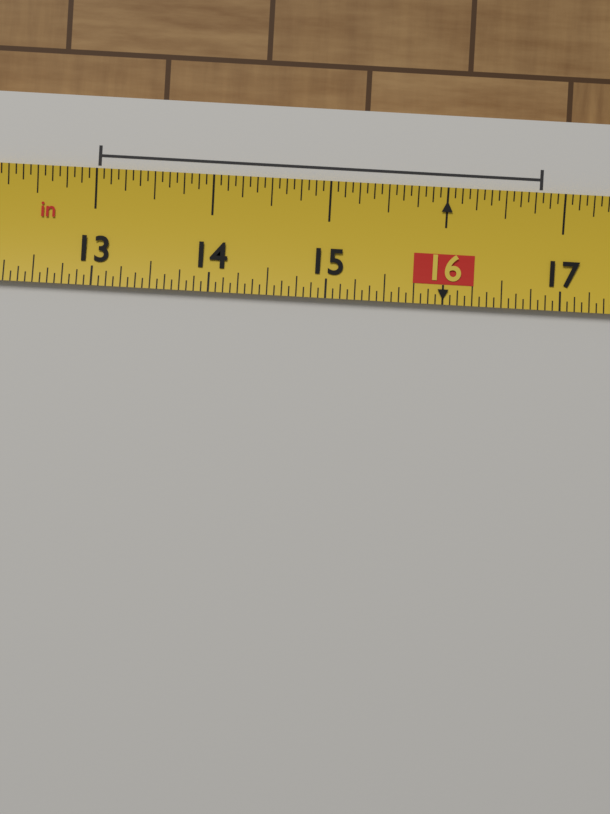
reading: 16.8125 in
